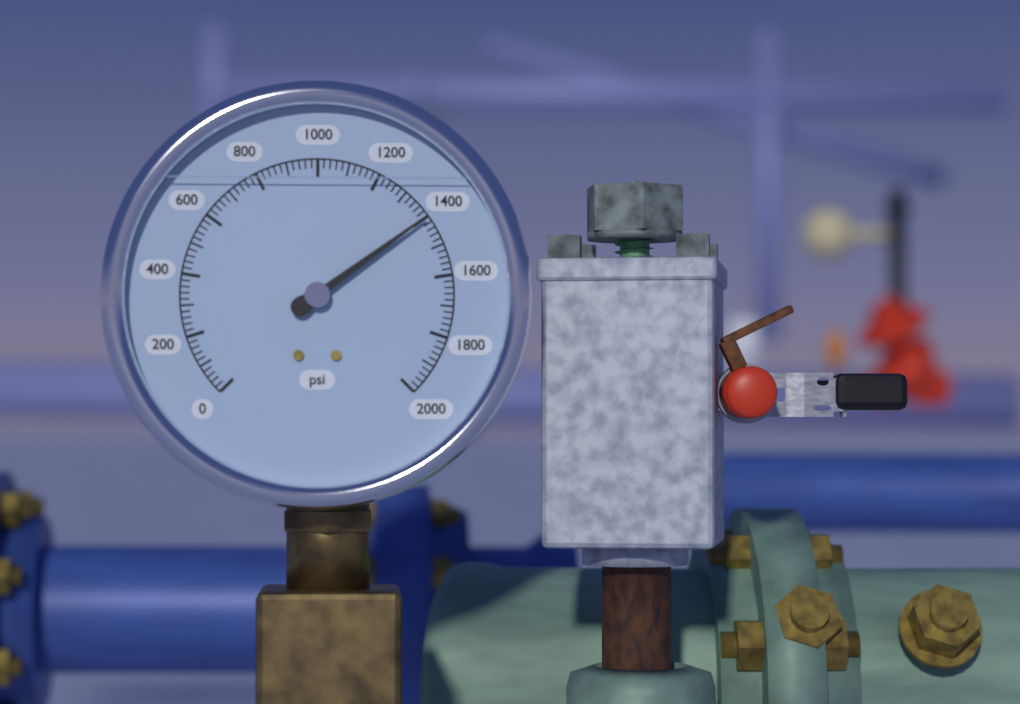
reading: 1400 psi
